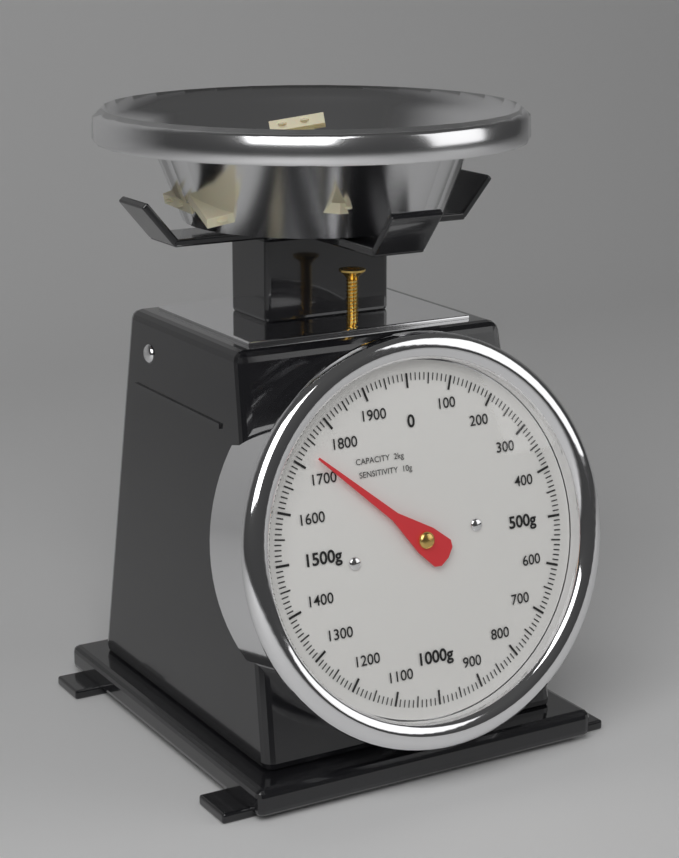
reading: 1730 g
